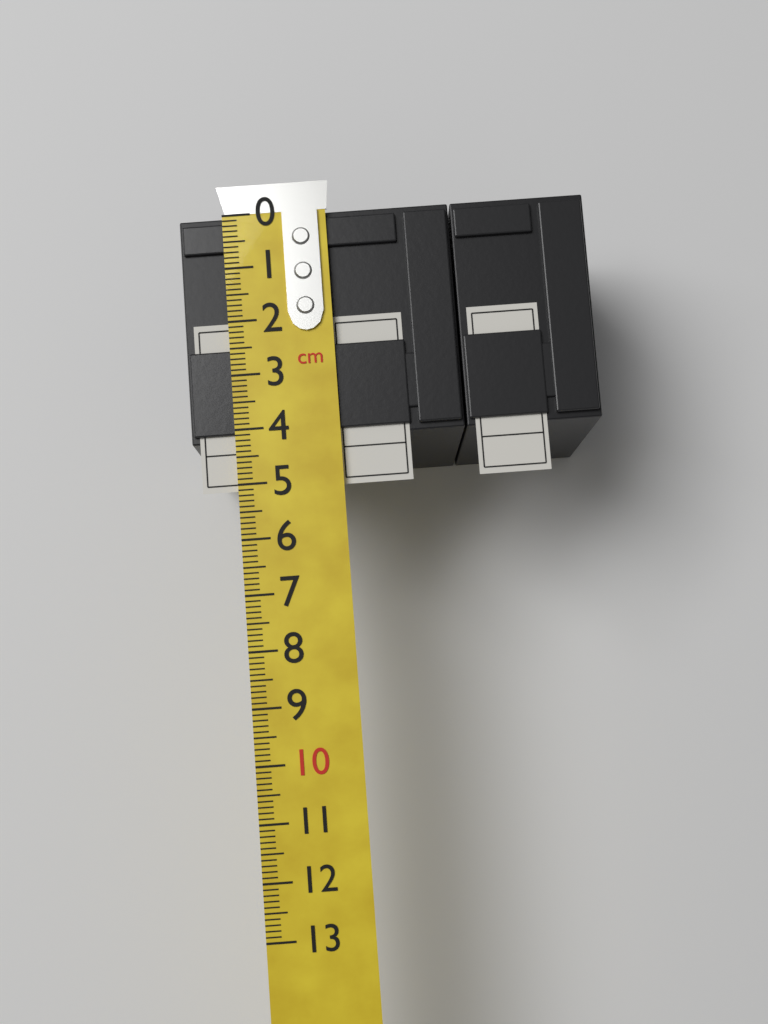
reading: 4.2 cm
